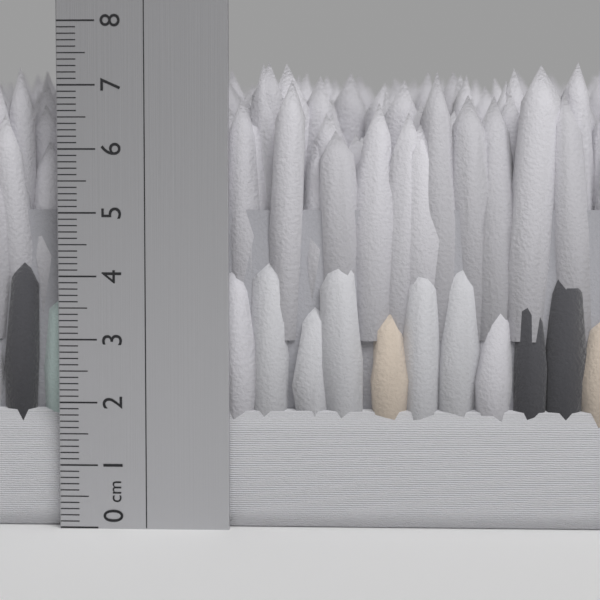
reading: 7.4 cm
